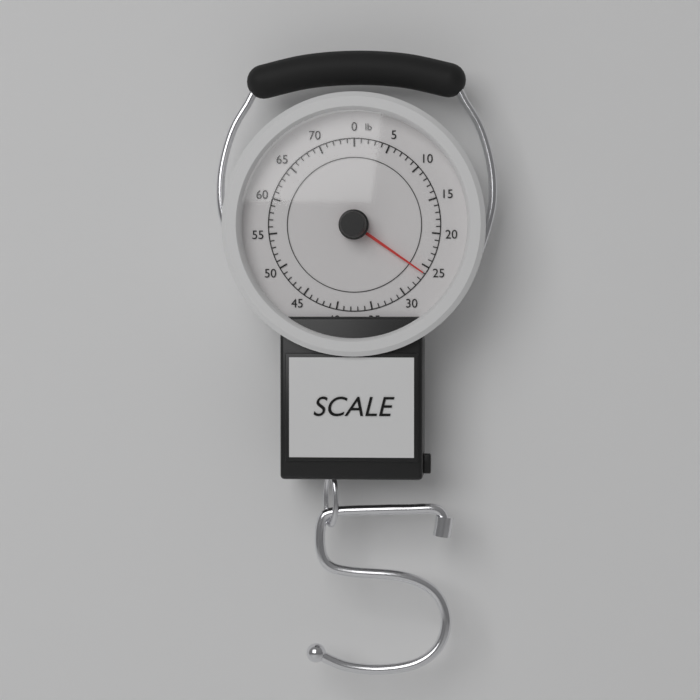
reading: 26 lb
